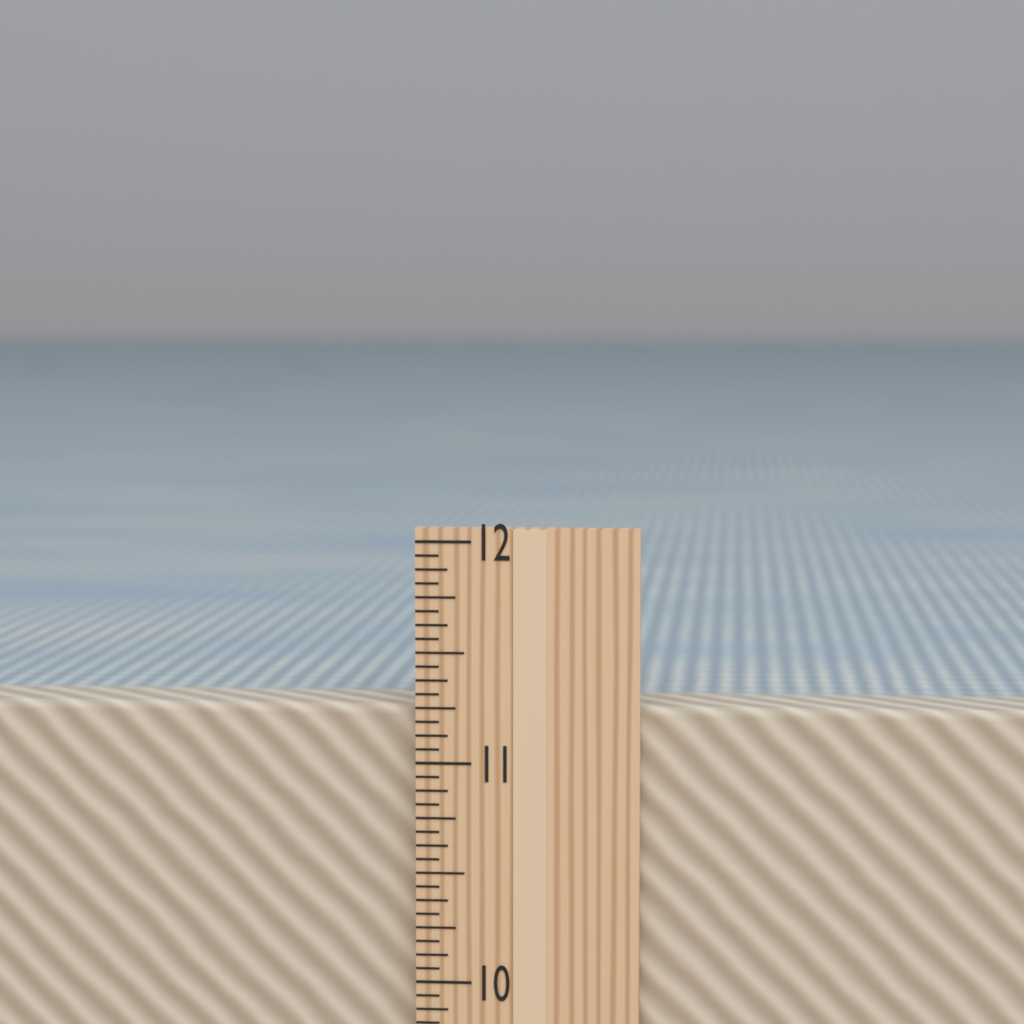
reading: 11.2500 in
